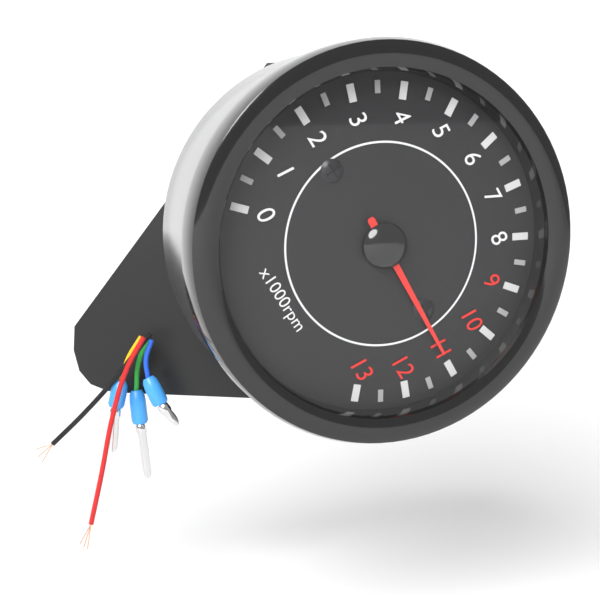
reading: 11.0 x1000rpm
